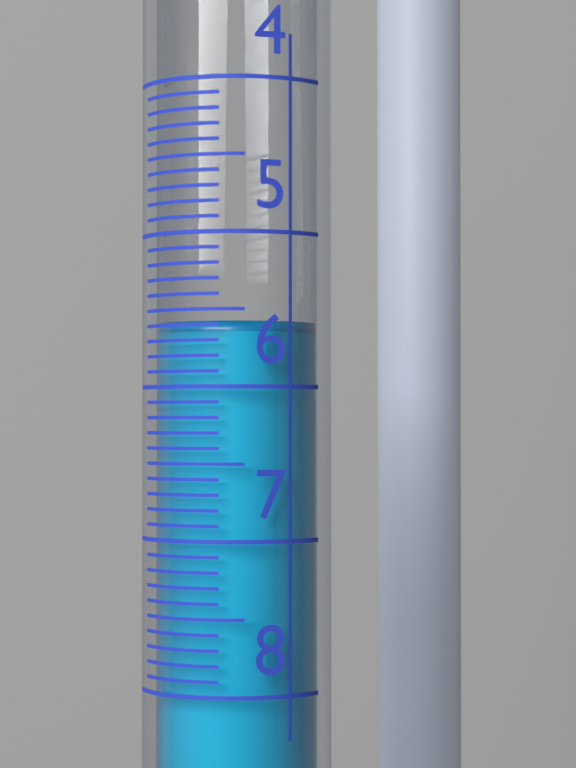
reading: 5.6 (no unit)
